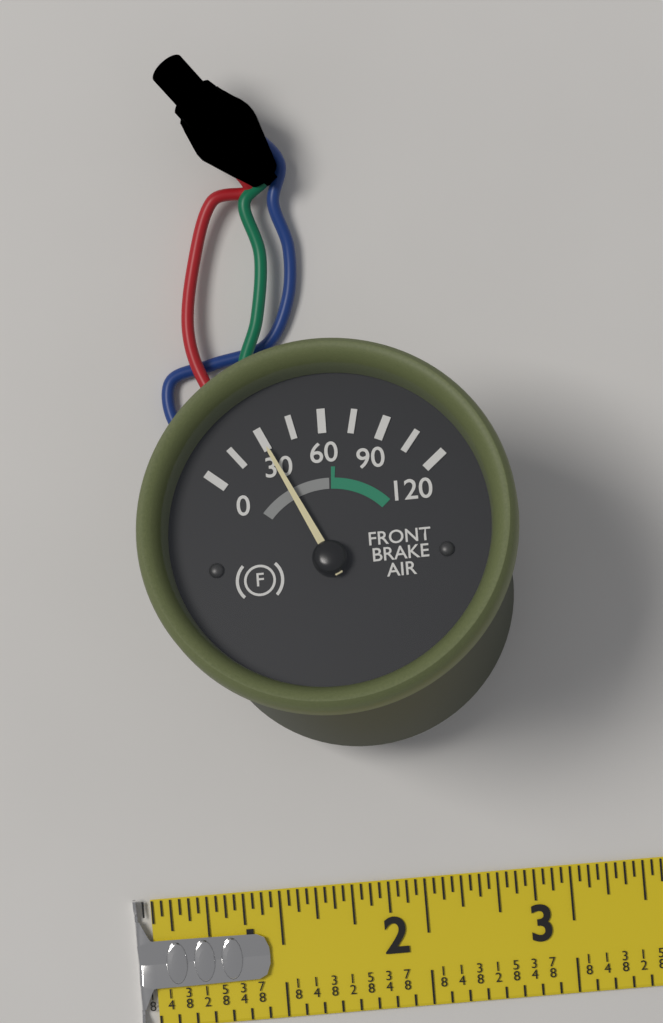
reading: 30 (no unit)
